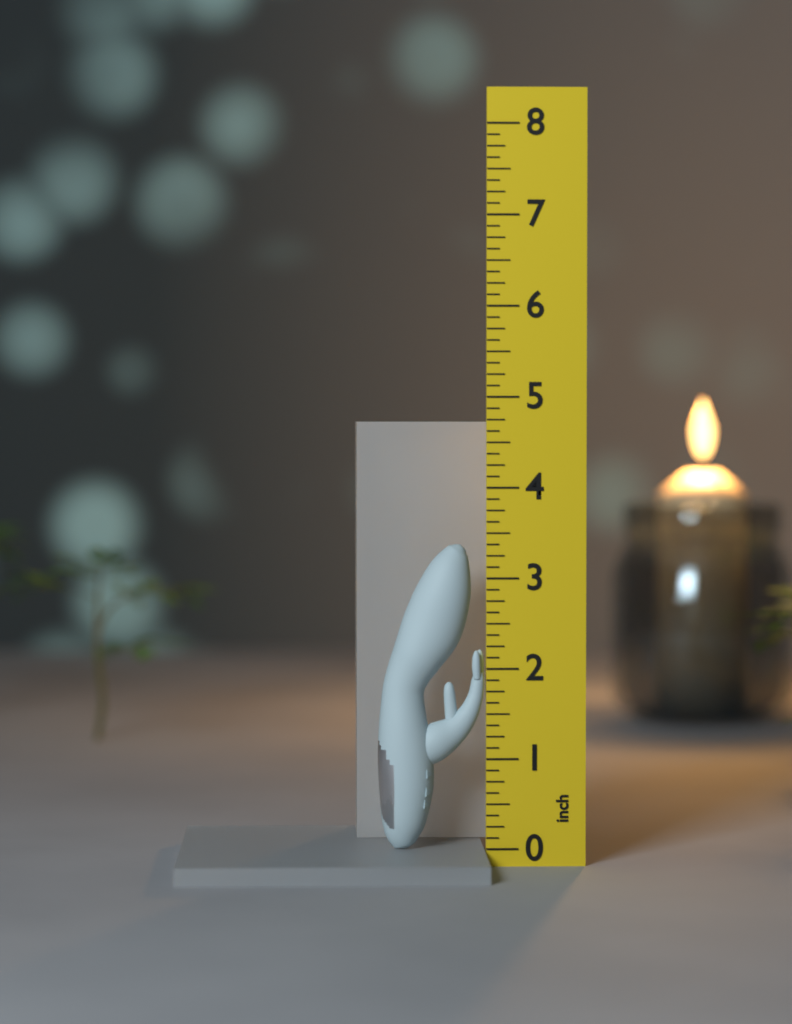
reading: 3.375 inch
